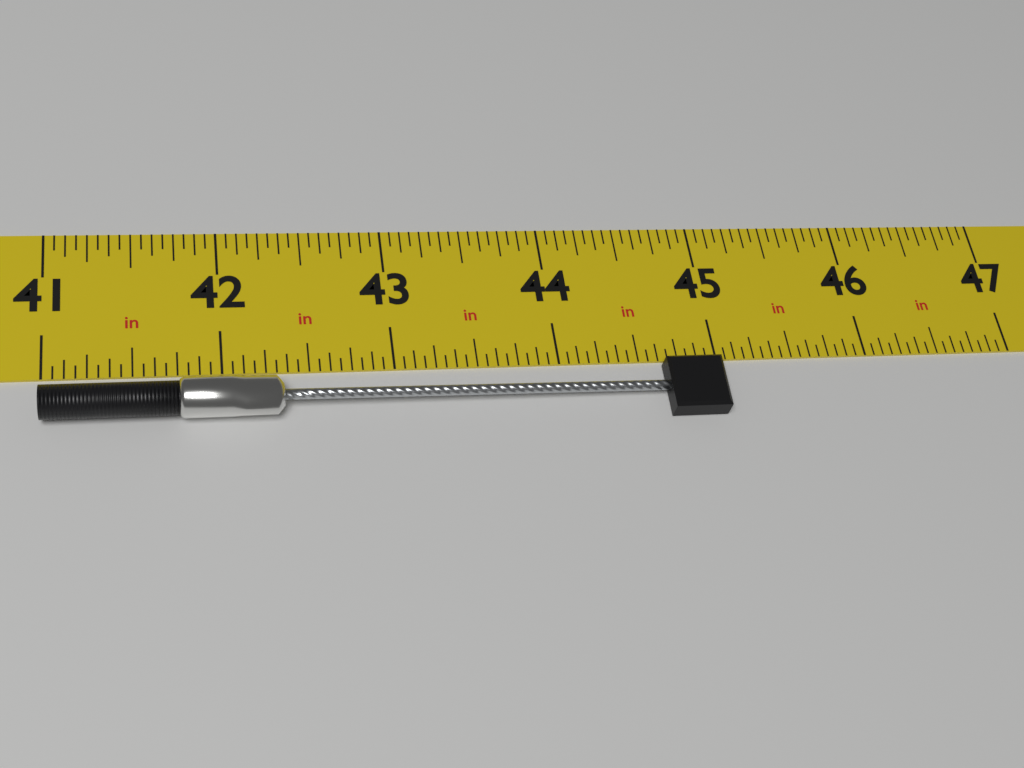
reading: 45.0000 in
